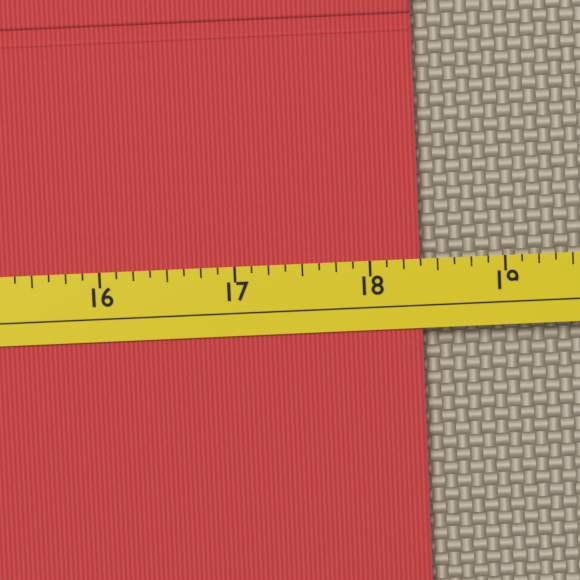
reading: 18.375 (no unit)
